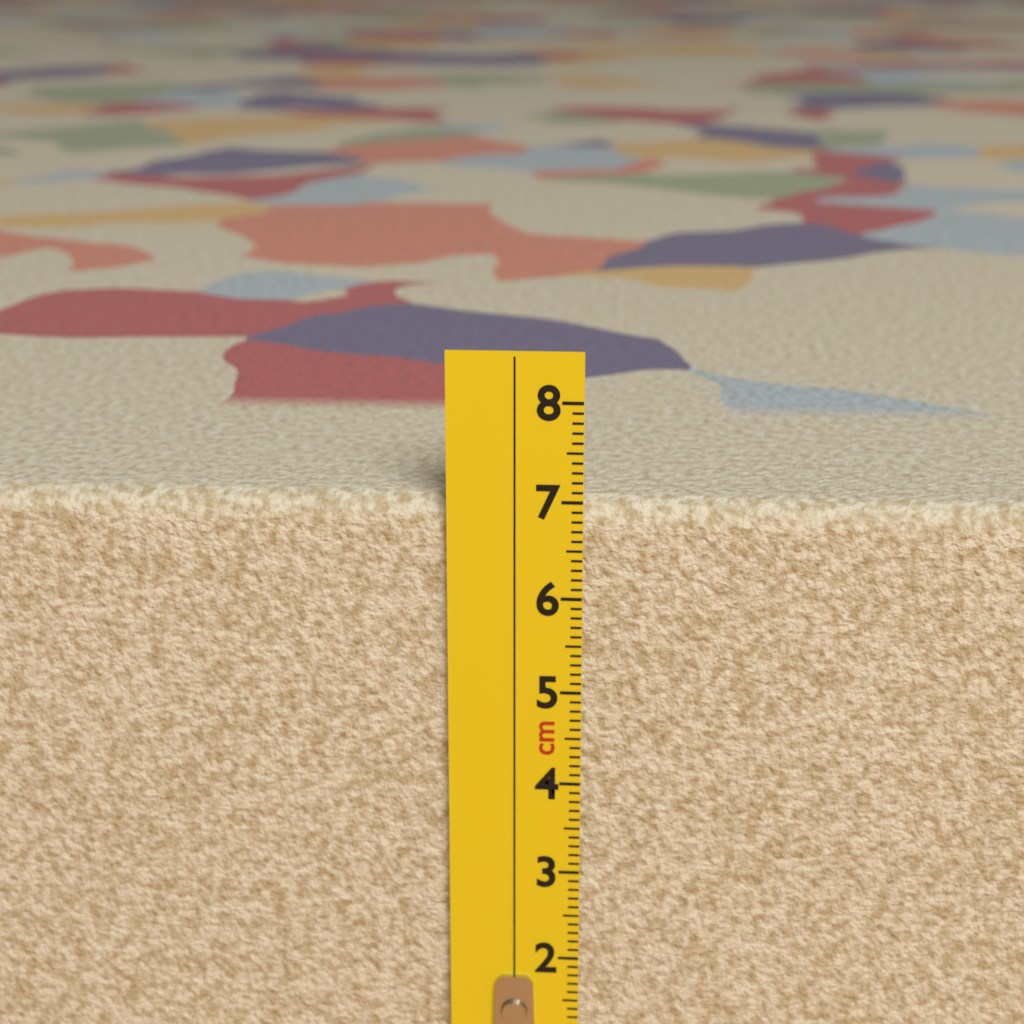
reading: 7.0 cm
